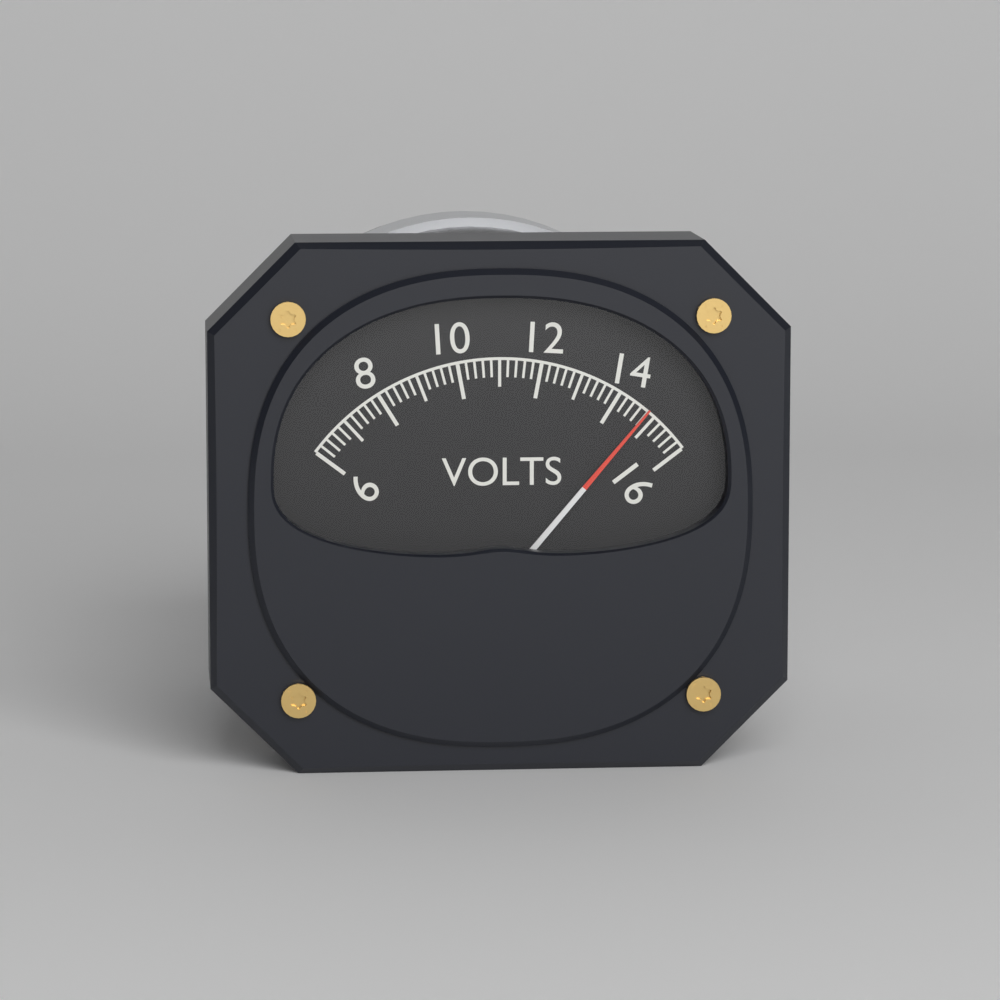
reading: 14.8 V
